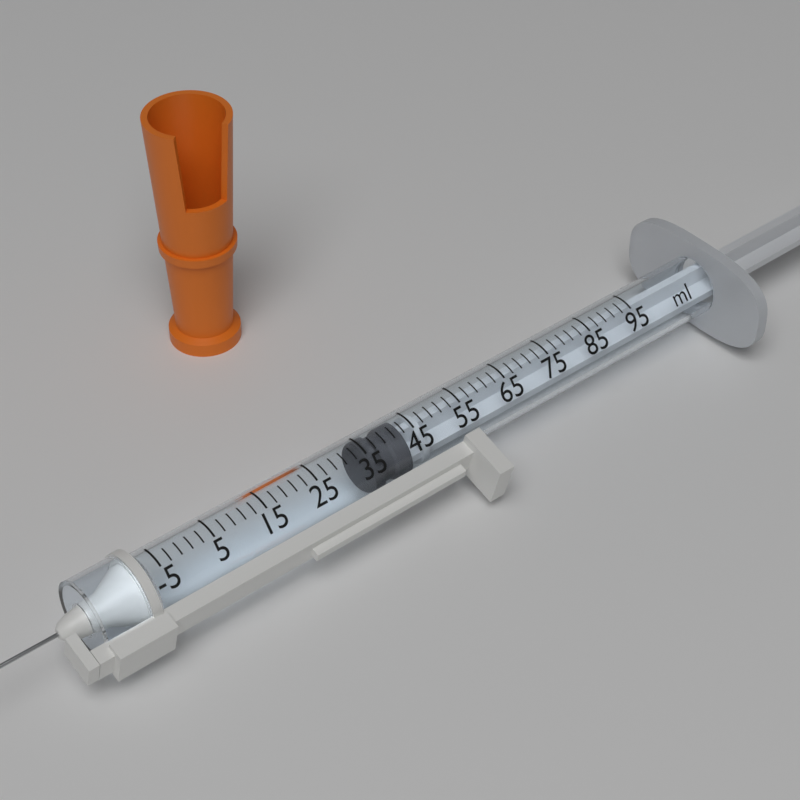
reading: 35 ml
